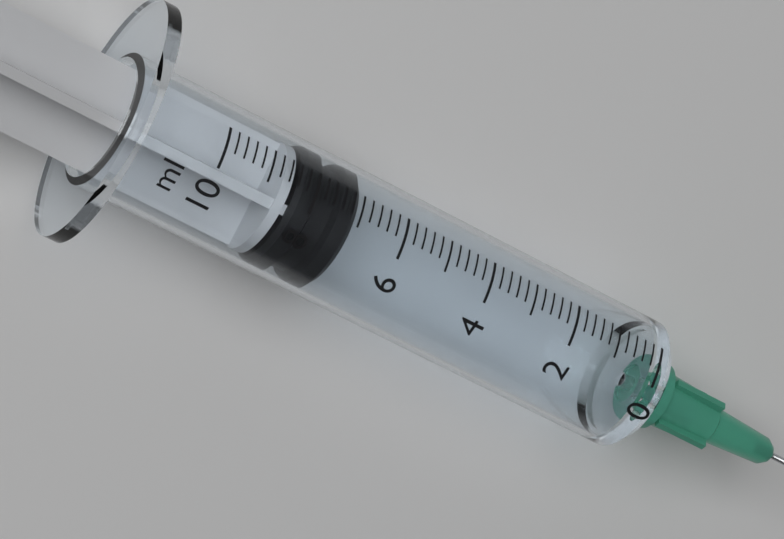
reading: 7.0 ml
